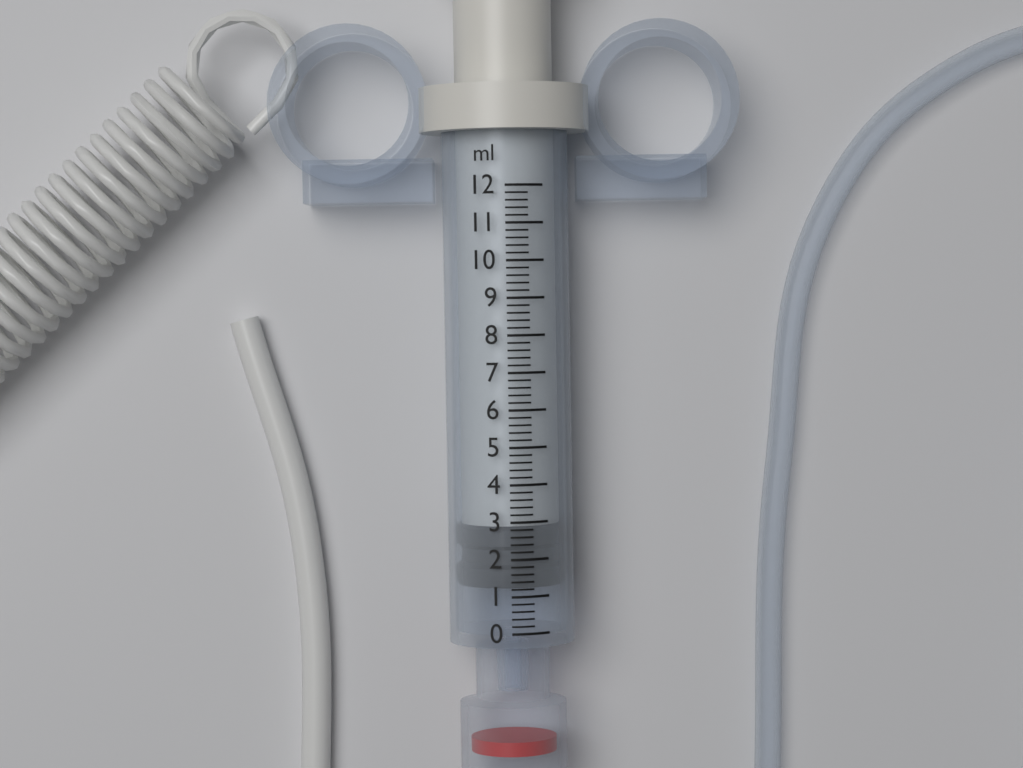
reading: 1.2 ml
